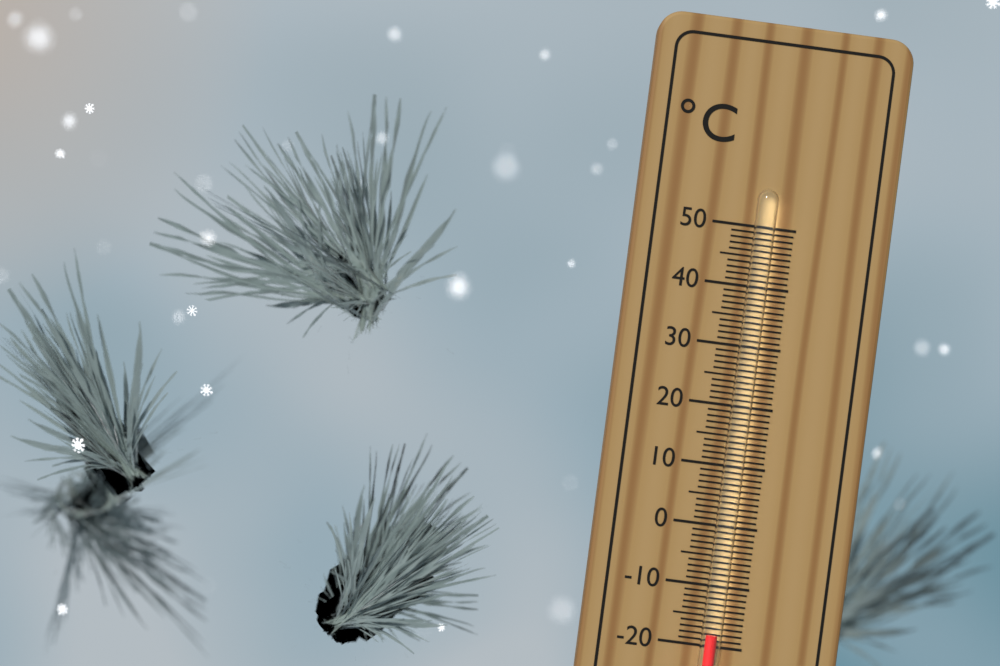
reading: -18 °C
